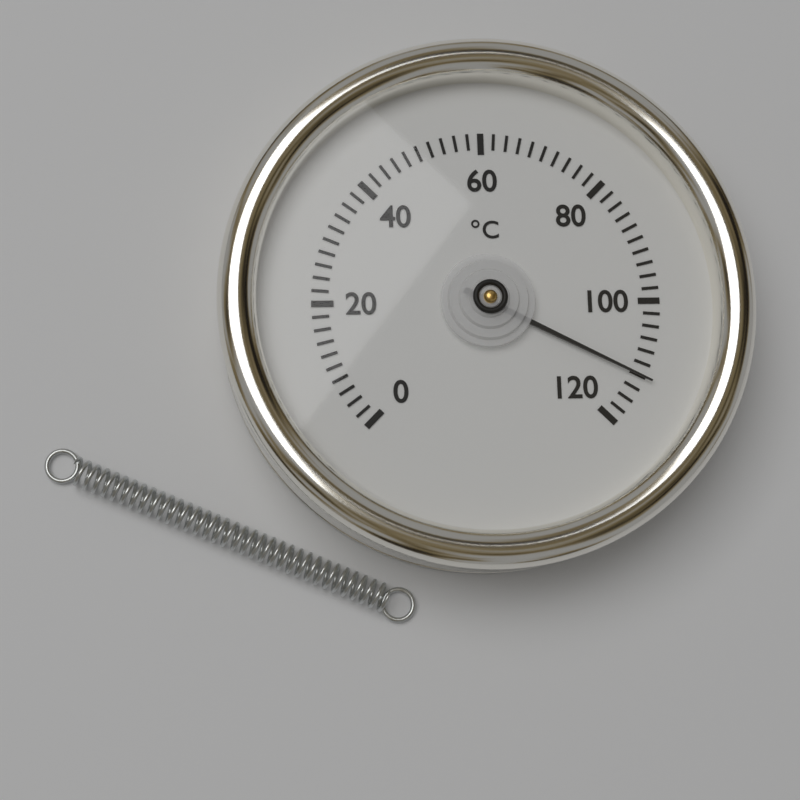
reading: 112 °C
